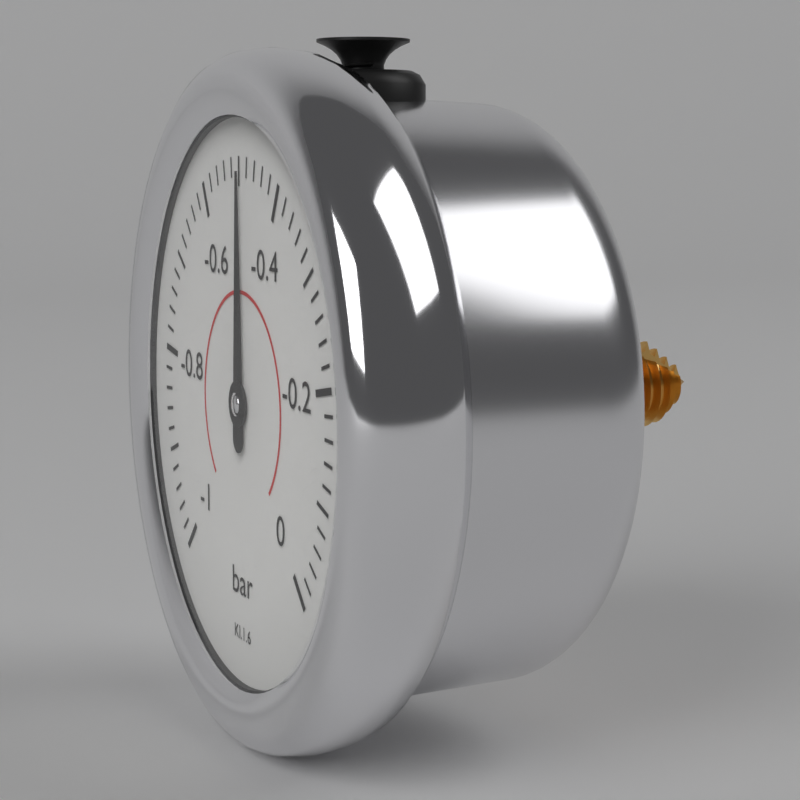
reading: -0.50 bar
